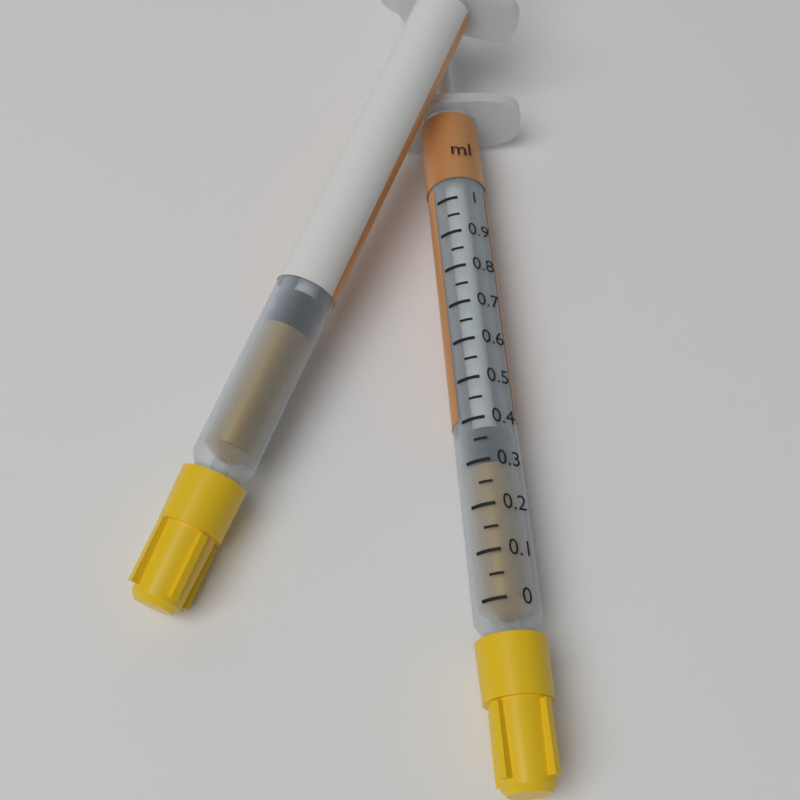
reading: 0.30 ml
